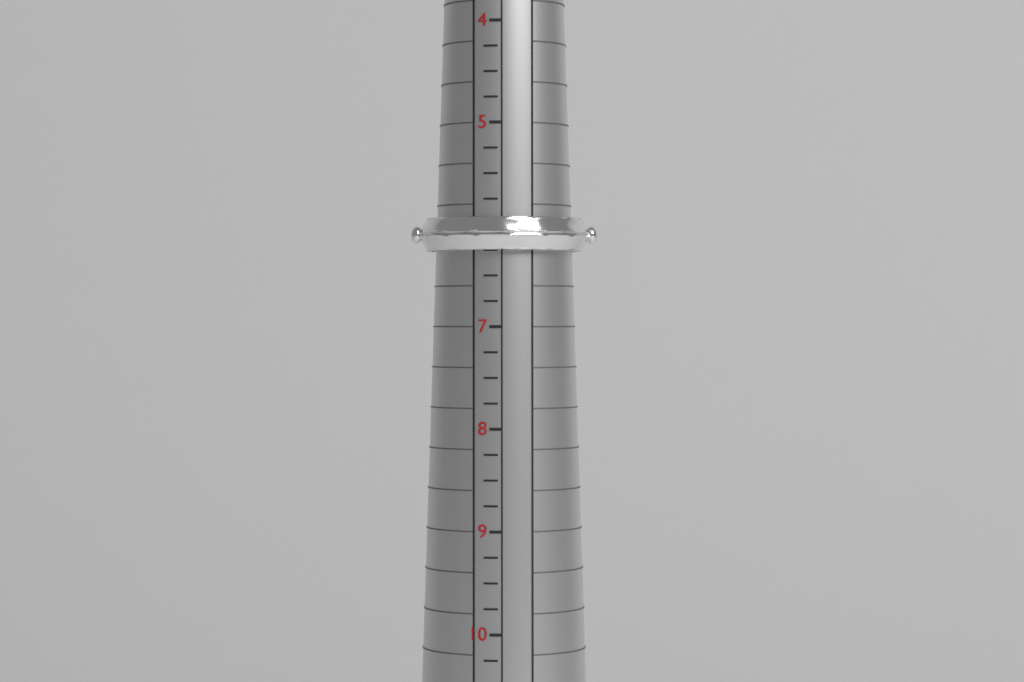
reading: 6.25 (no unit)
